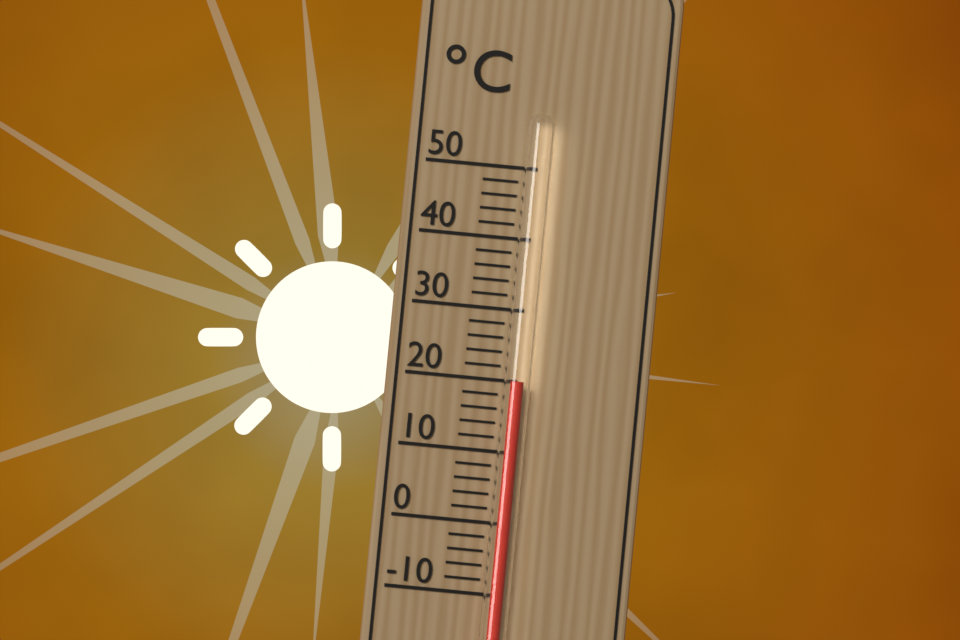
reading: 20 °C
